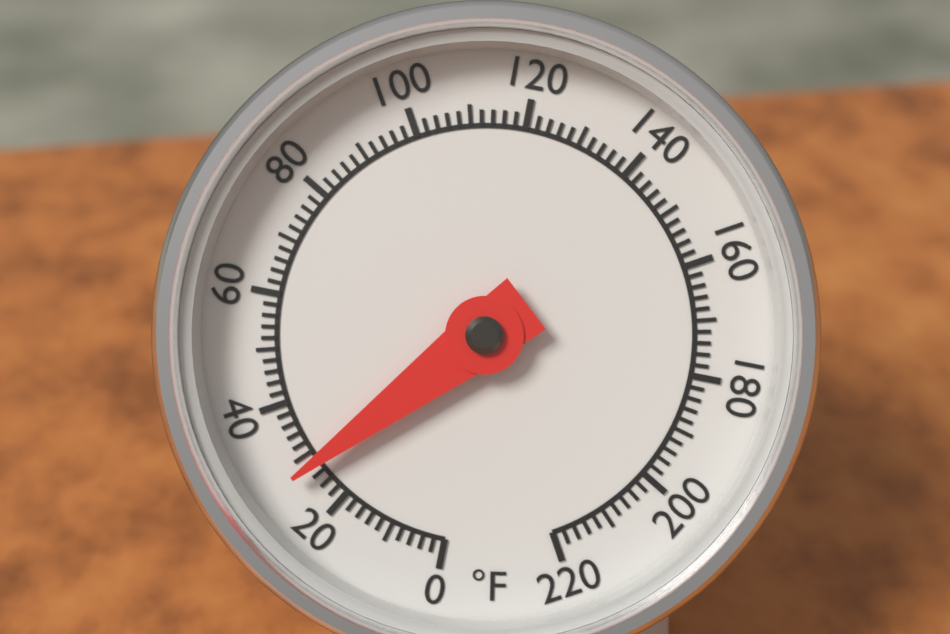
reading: 28 °F
